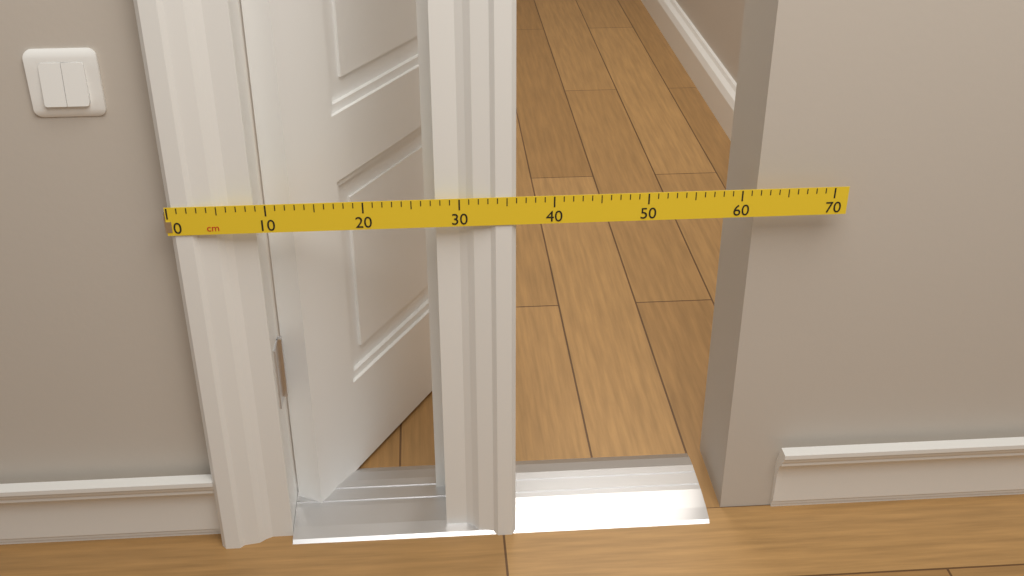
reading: 36 cm
